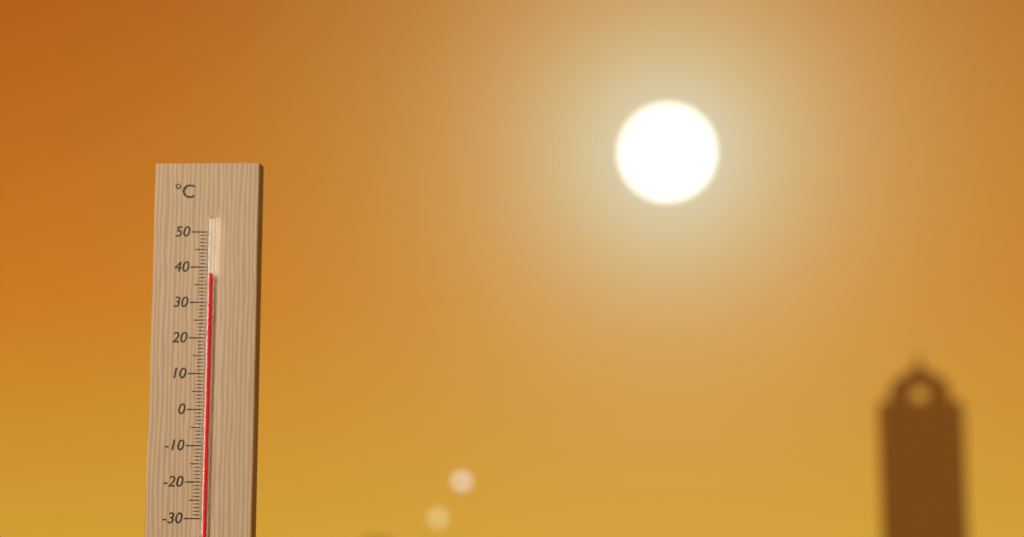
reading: 38 °C
